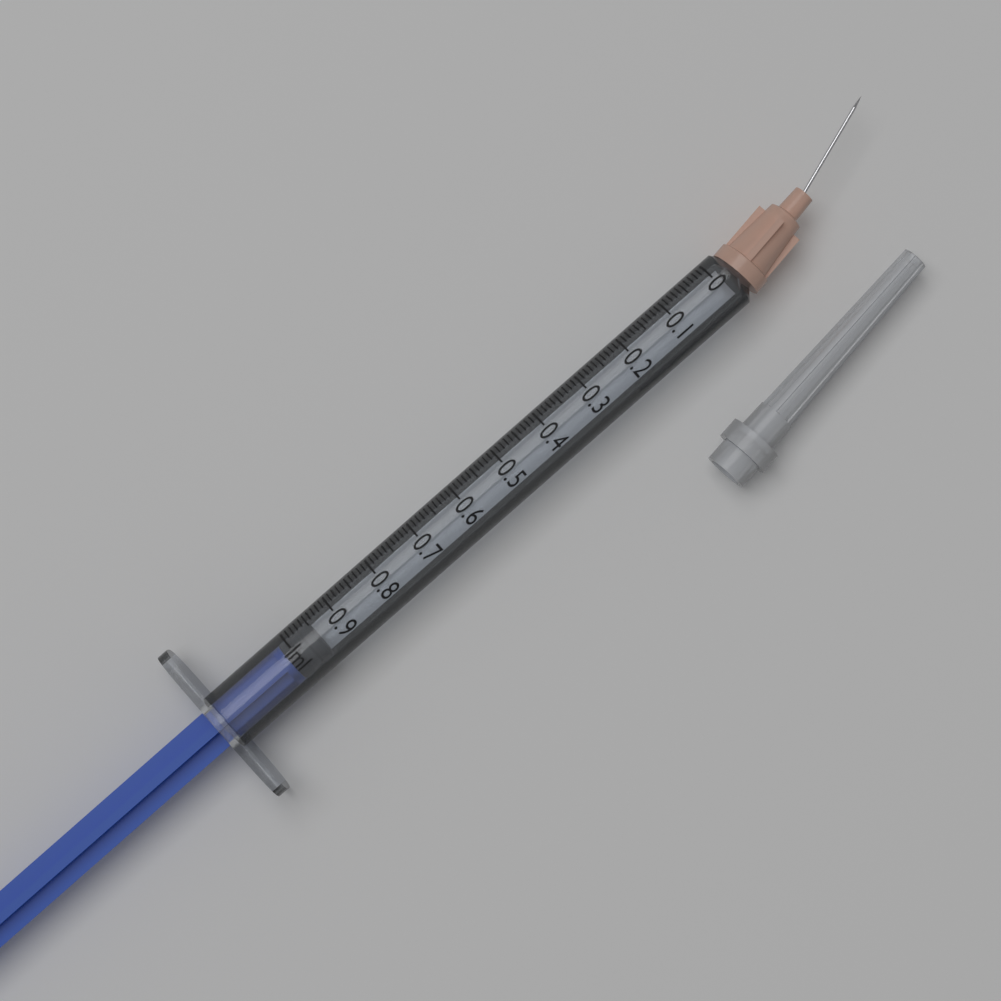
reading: 0.95 ml
